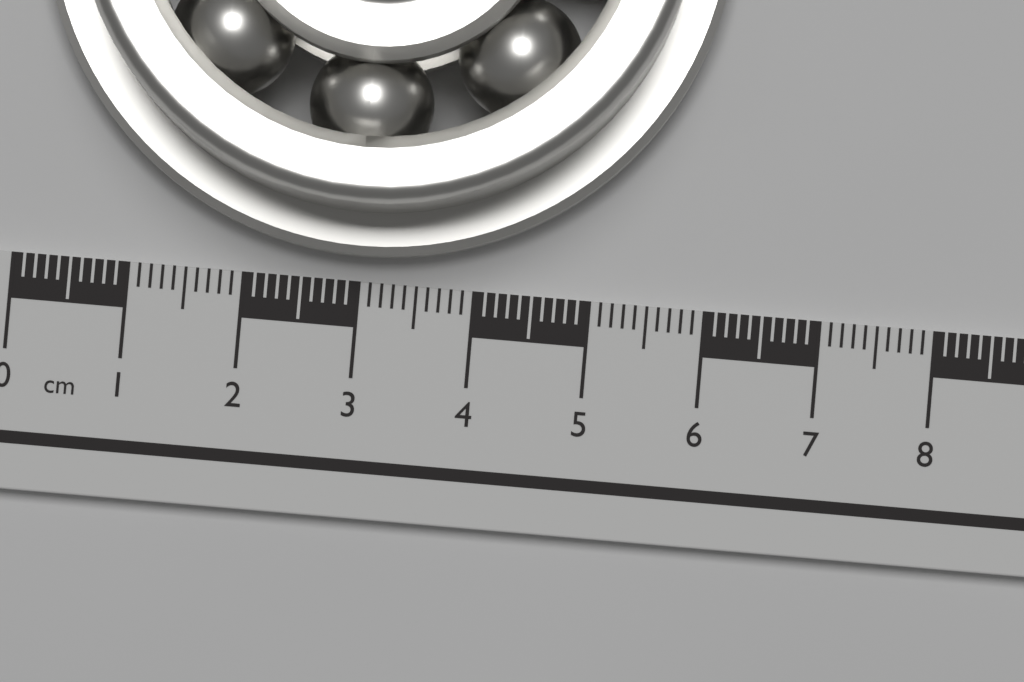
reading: 6.0 cm
